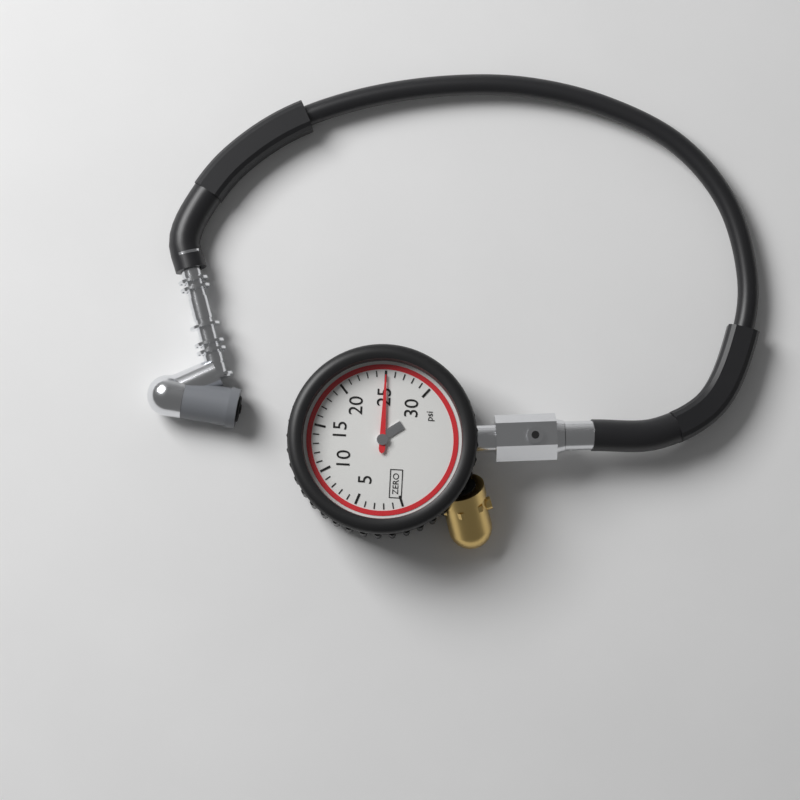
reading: 25 psi
